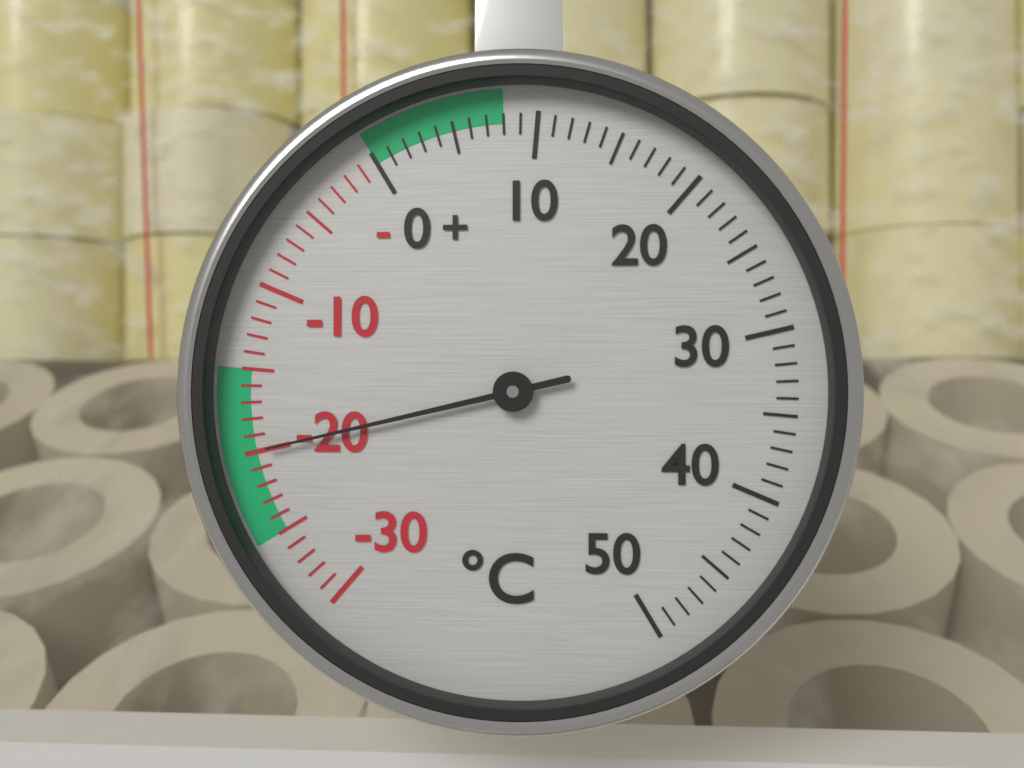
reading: -20 °C
